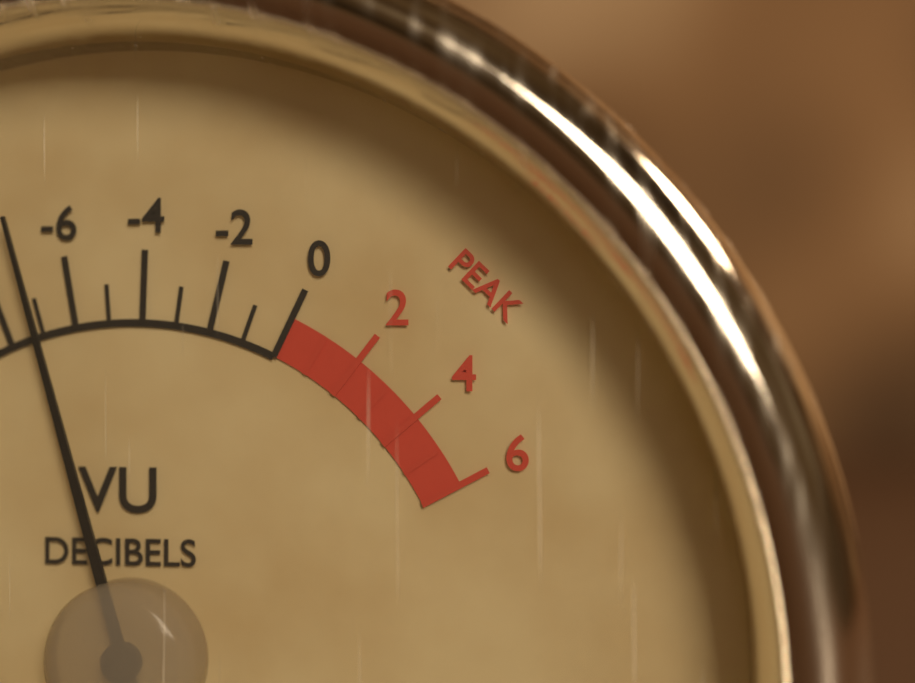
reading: -7 dB
